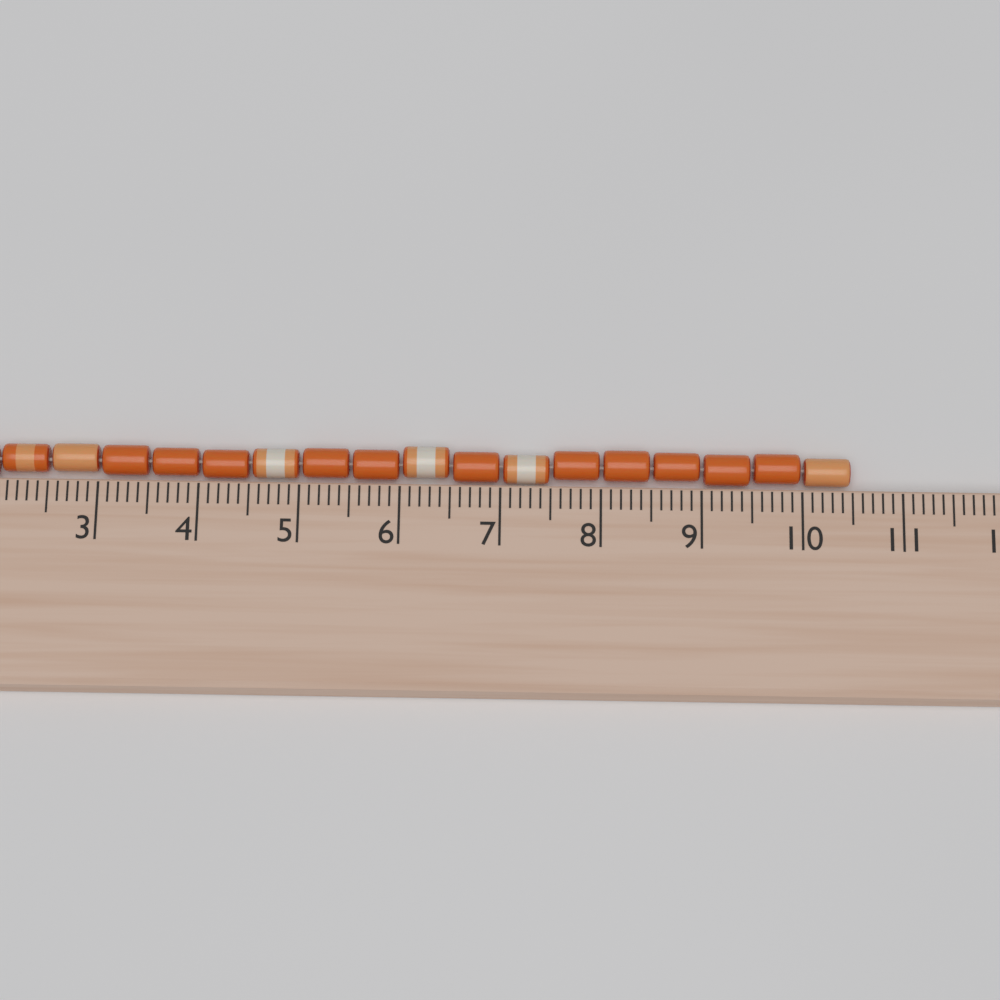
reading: 10.5 cm
